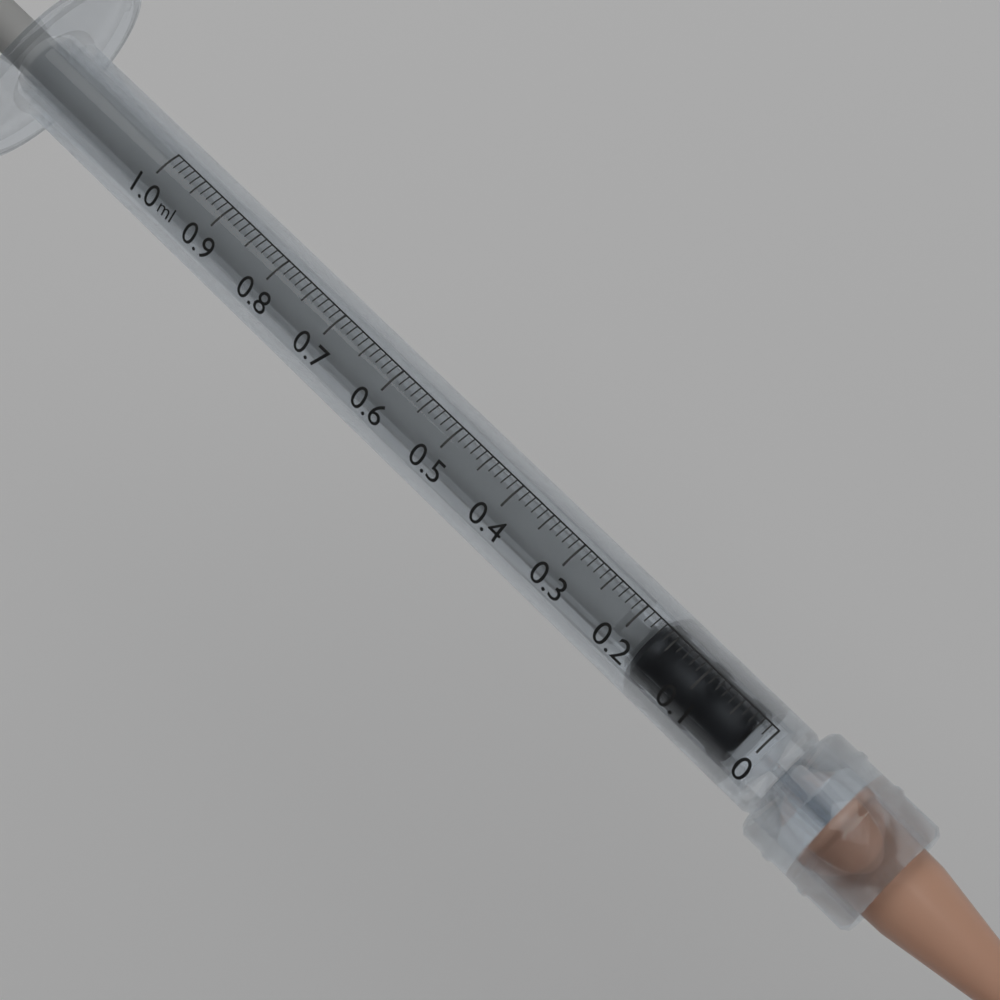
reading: 0.02 ml
